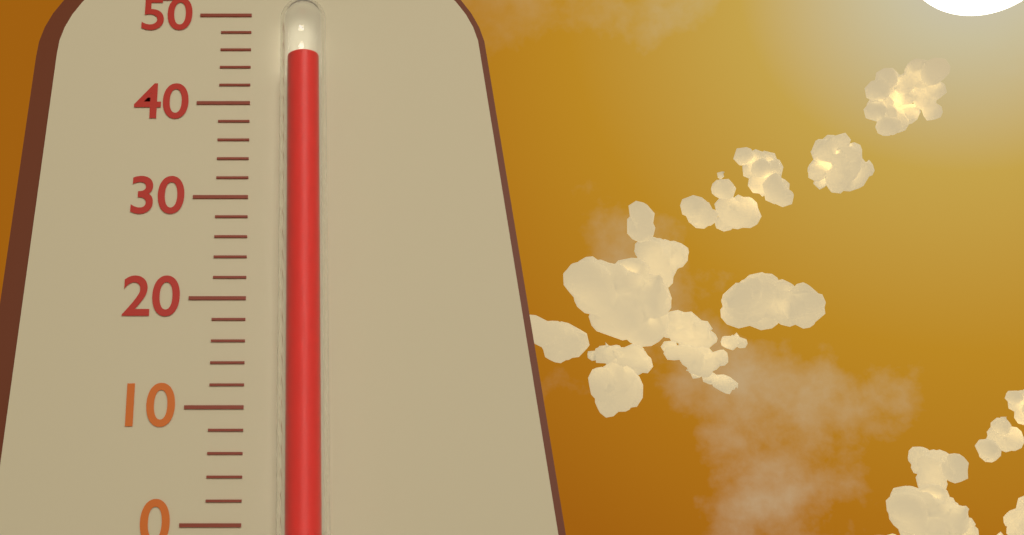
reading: 43.5 °C
